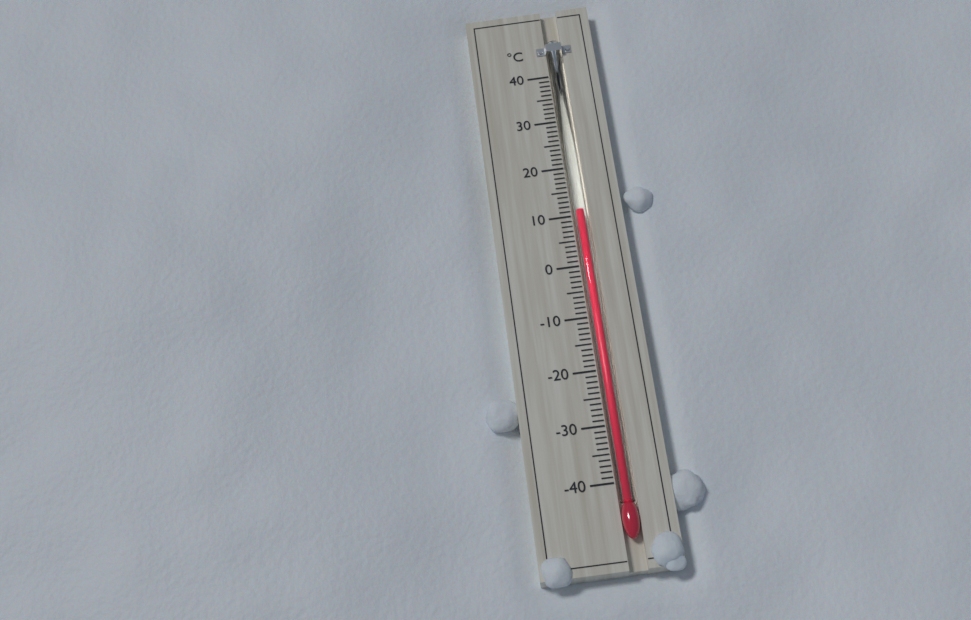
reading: 11 °C
